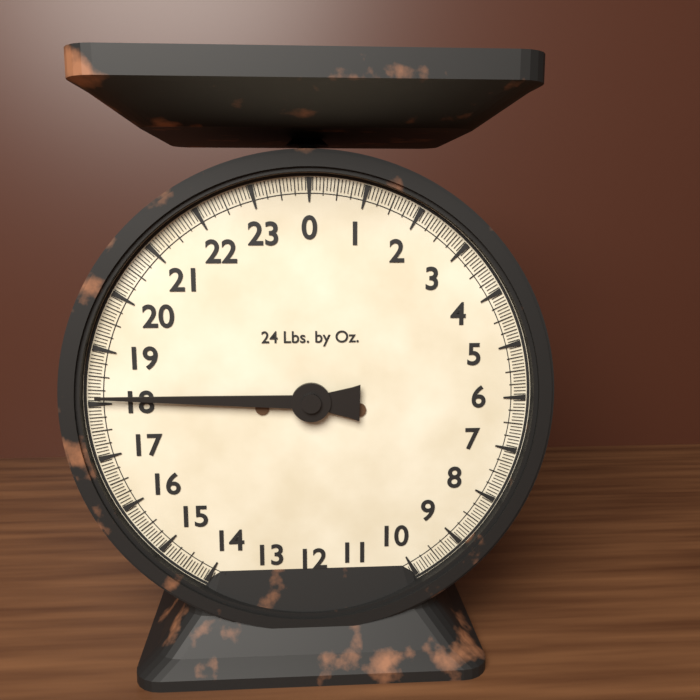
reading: 18.1250 lb
